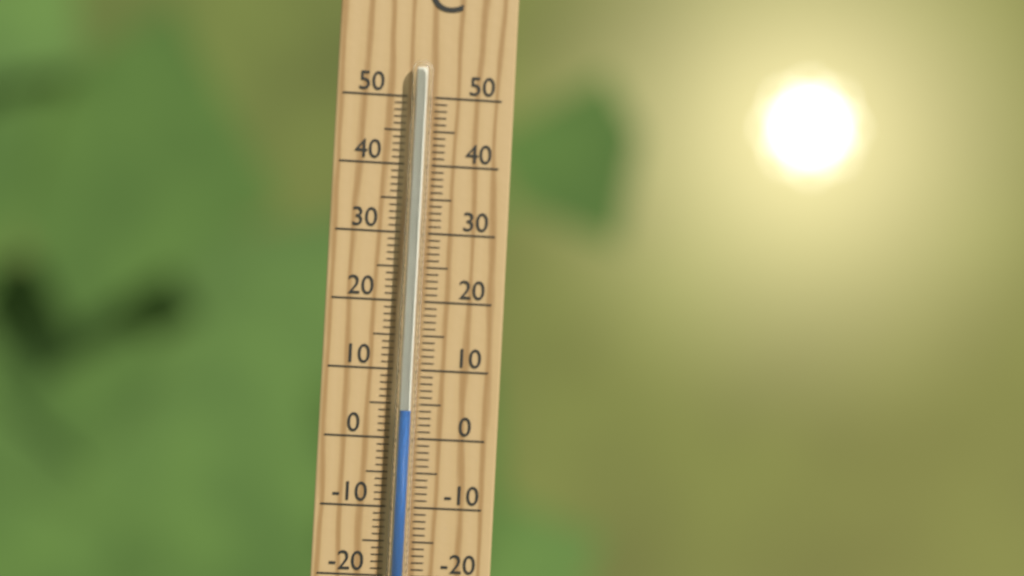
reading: 4 °C
